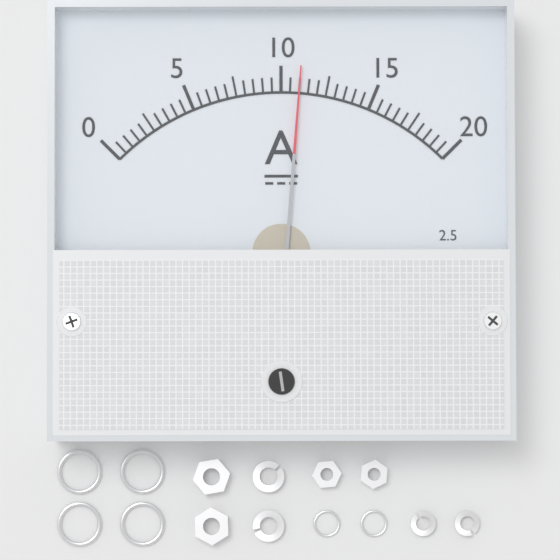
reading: 11.0 A
